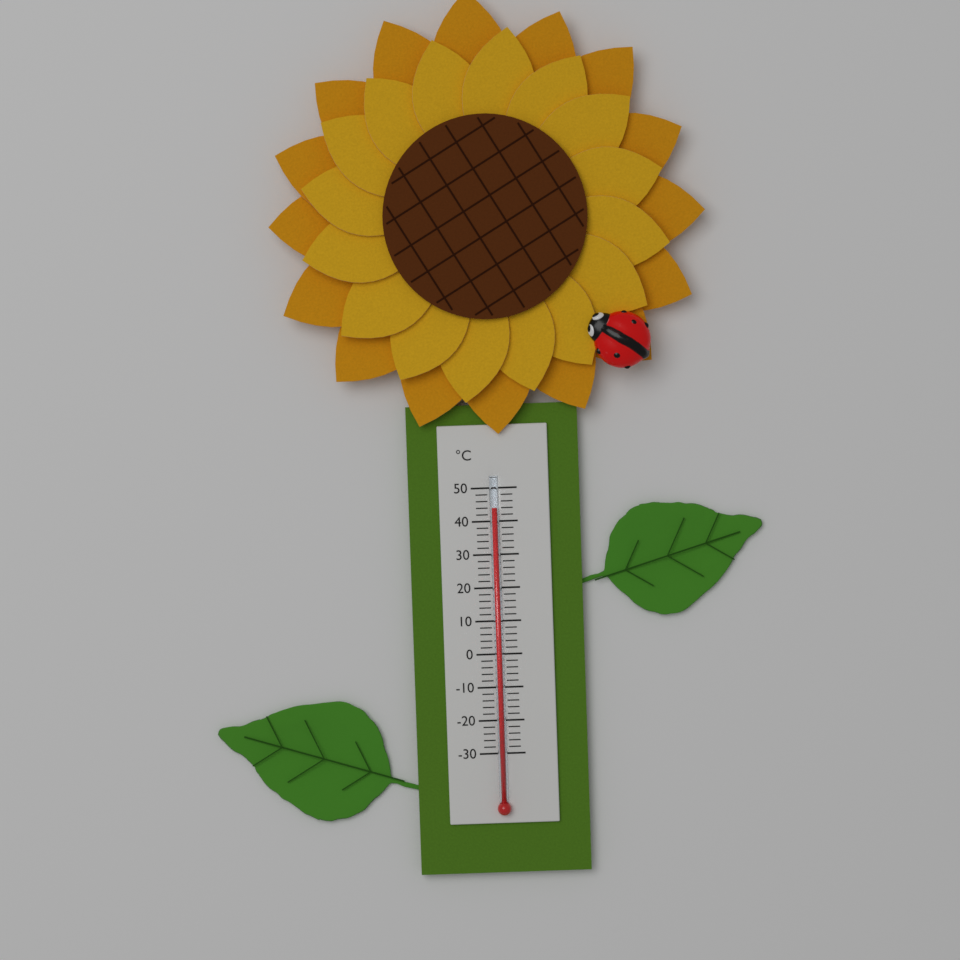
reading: 44 °C
